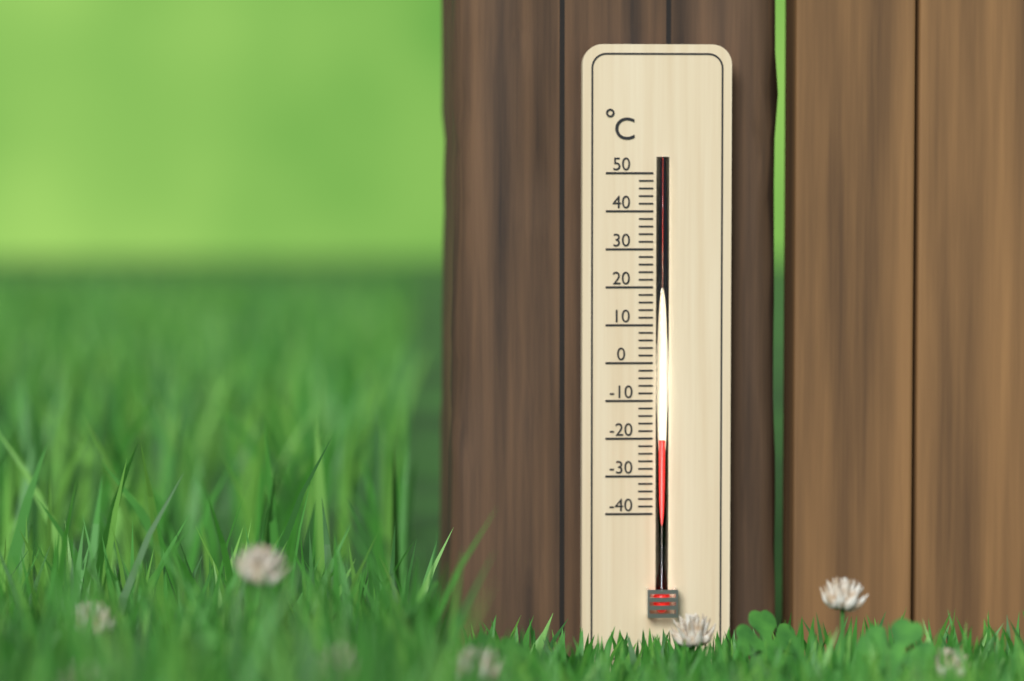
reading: -20 °C
